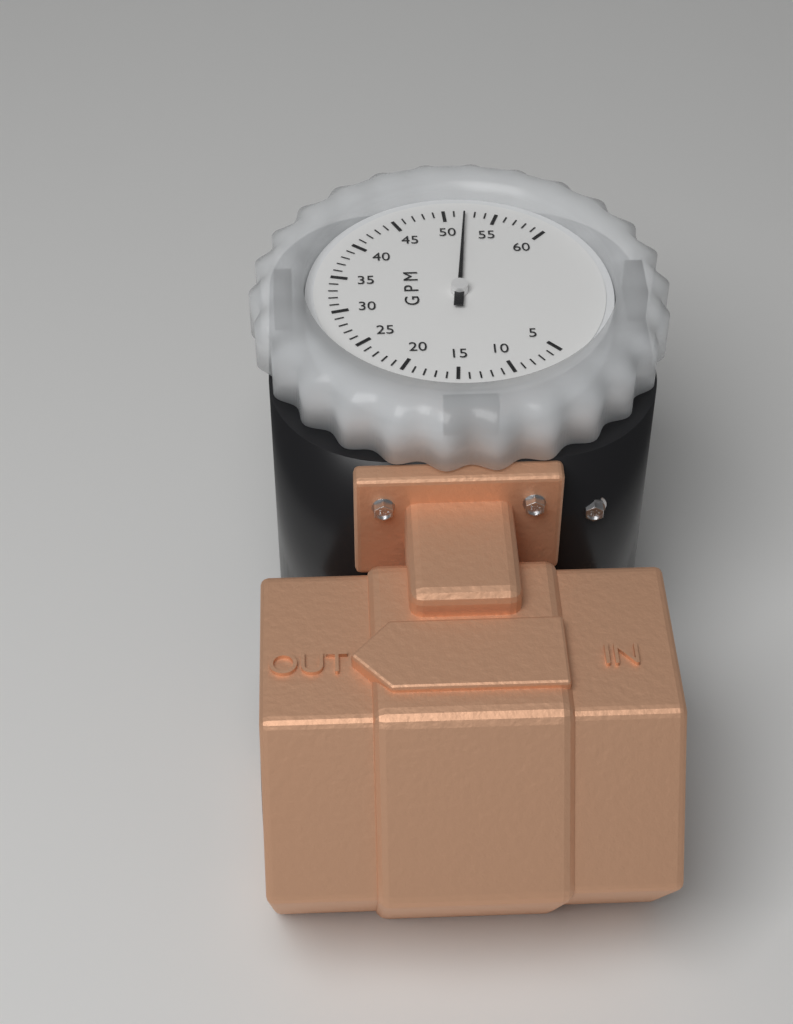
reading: 52 GPM
